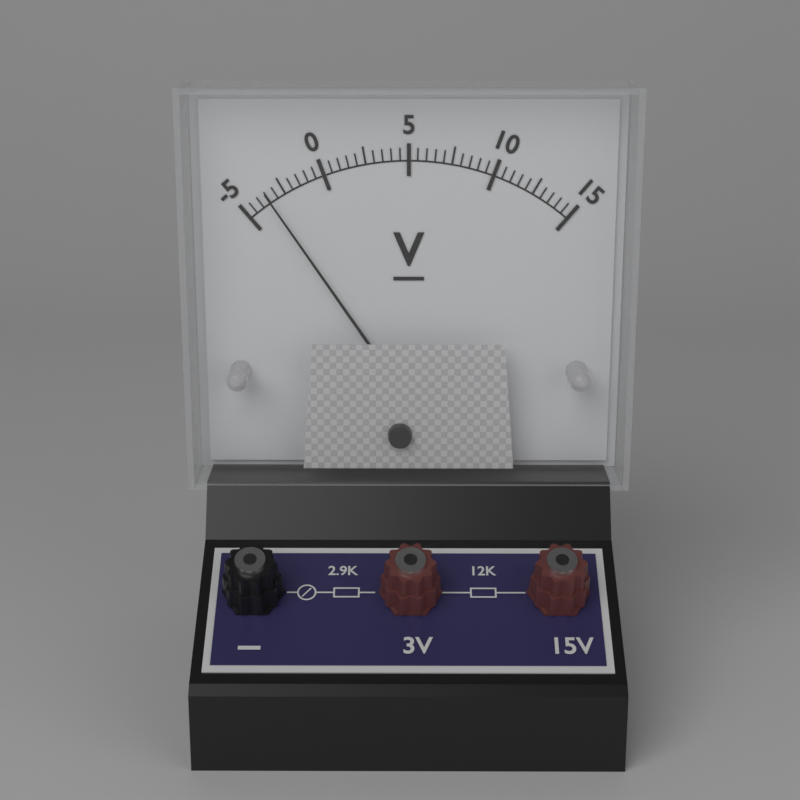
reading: -3.5 V
